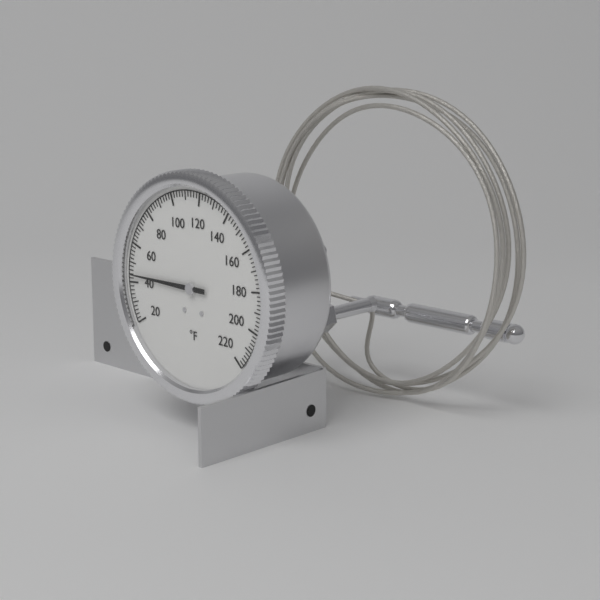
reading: 44 °F
